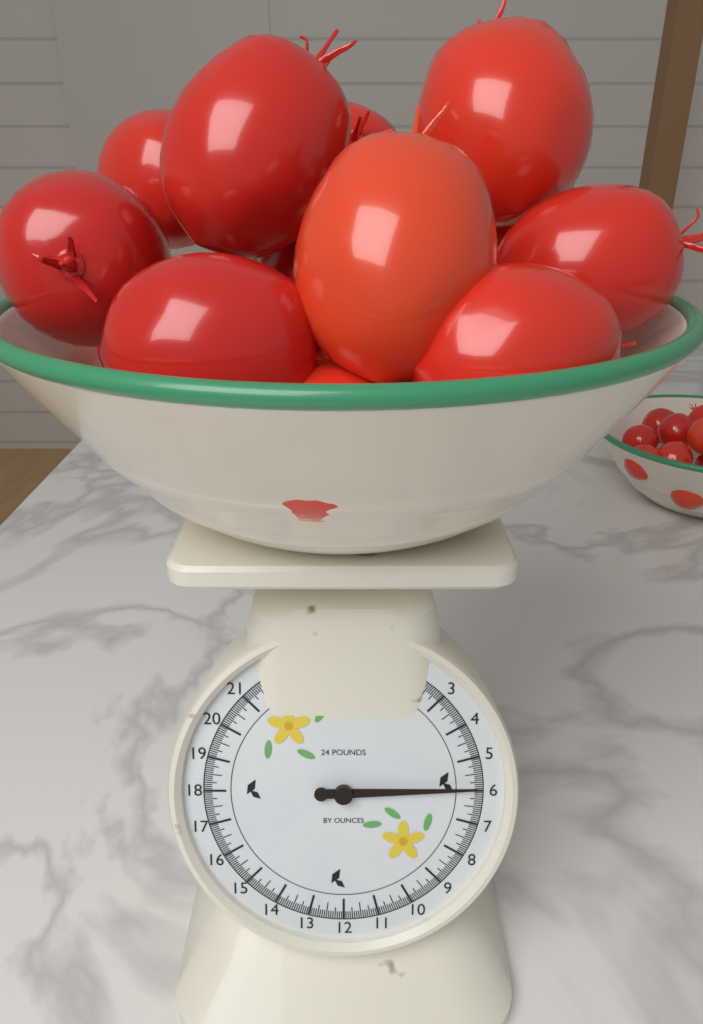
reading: 5.9000 lb
